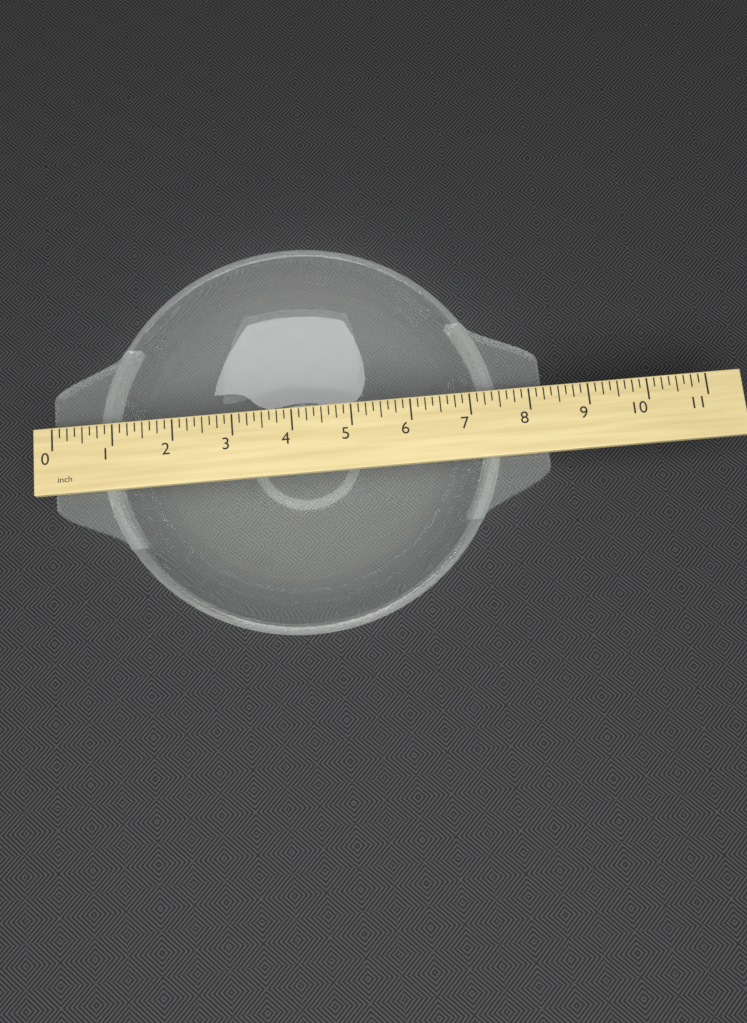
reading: 8.250 inch
